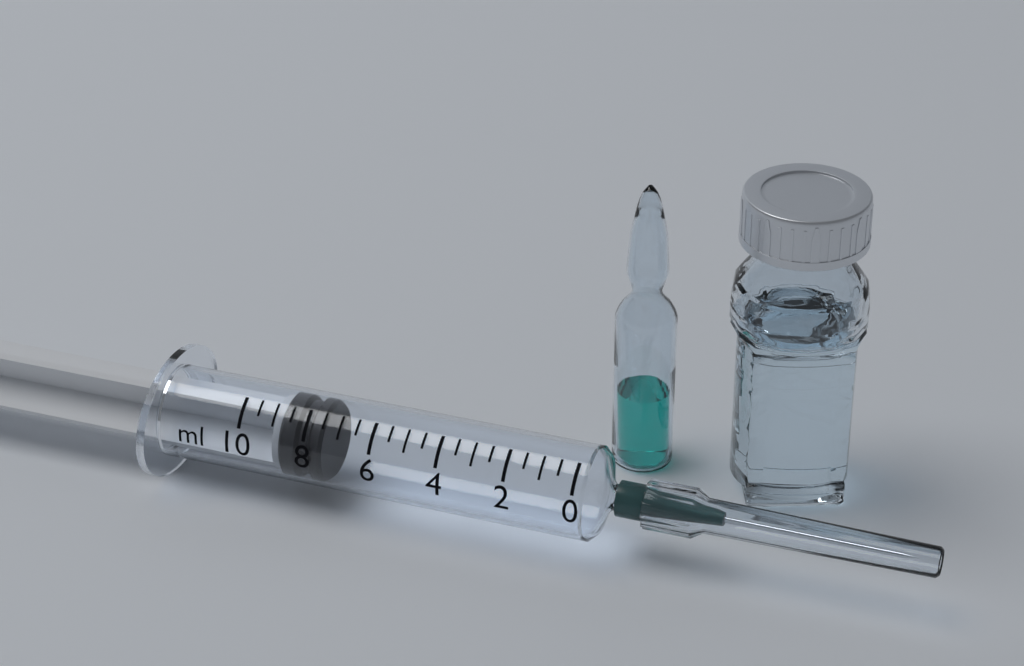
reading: 7.5 ml
